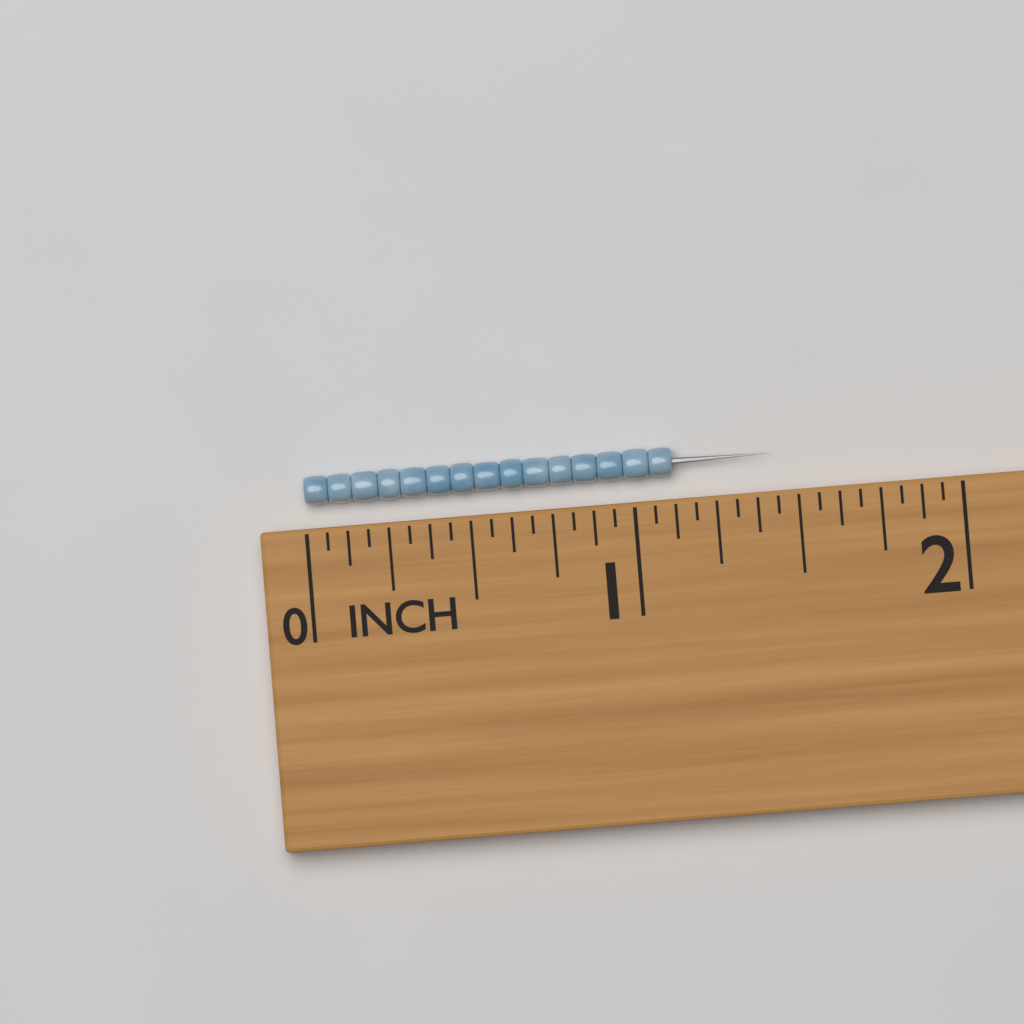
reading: 1.1250 in
